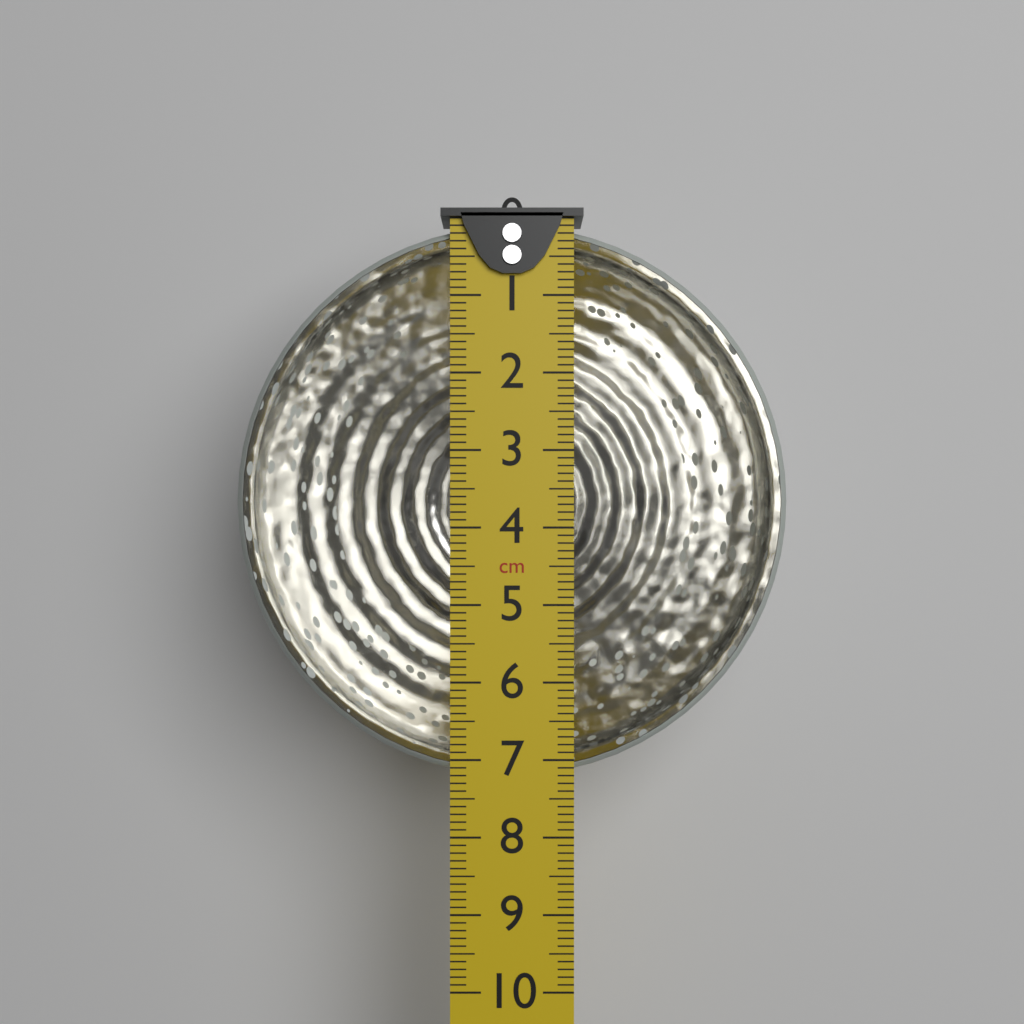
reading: 7.3 cm
